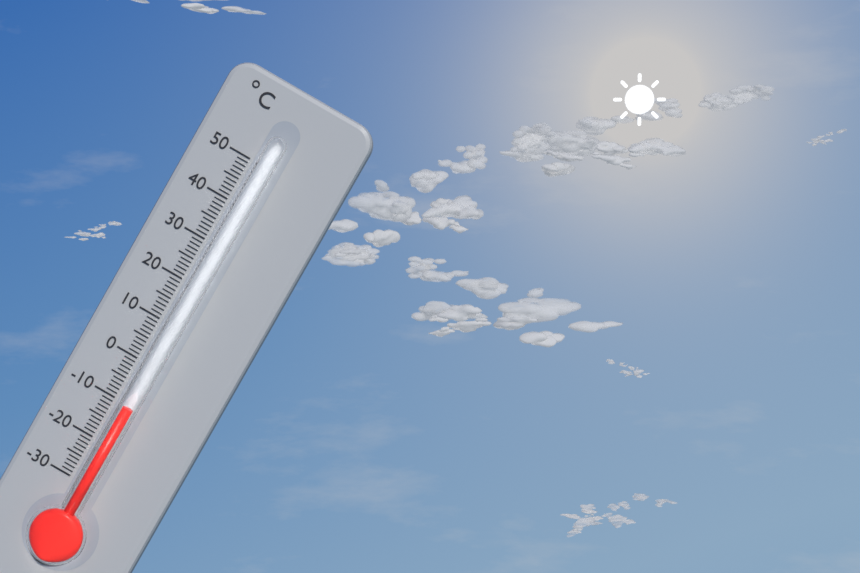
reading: -10 °C
